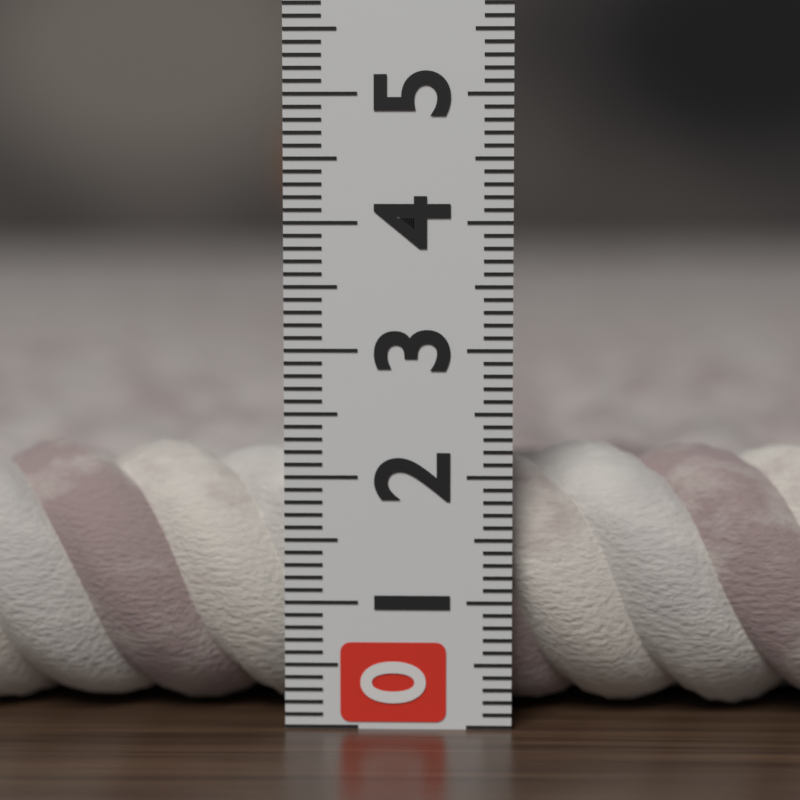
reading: 2.2 (no unit)
